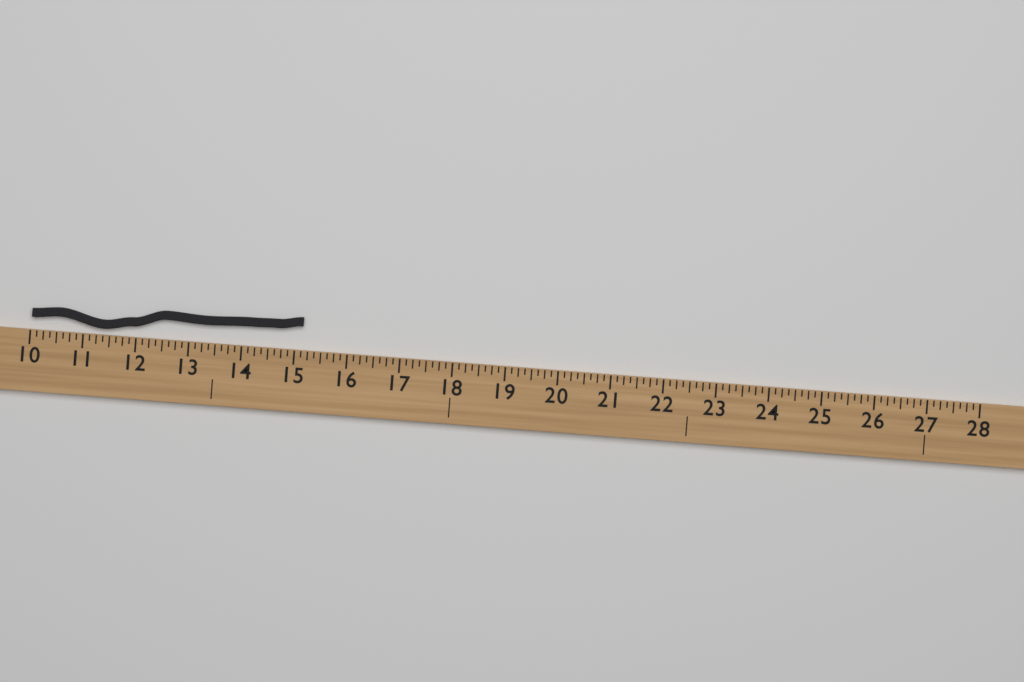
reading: 15.125 (no unit)
